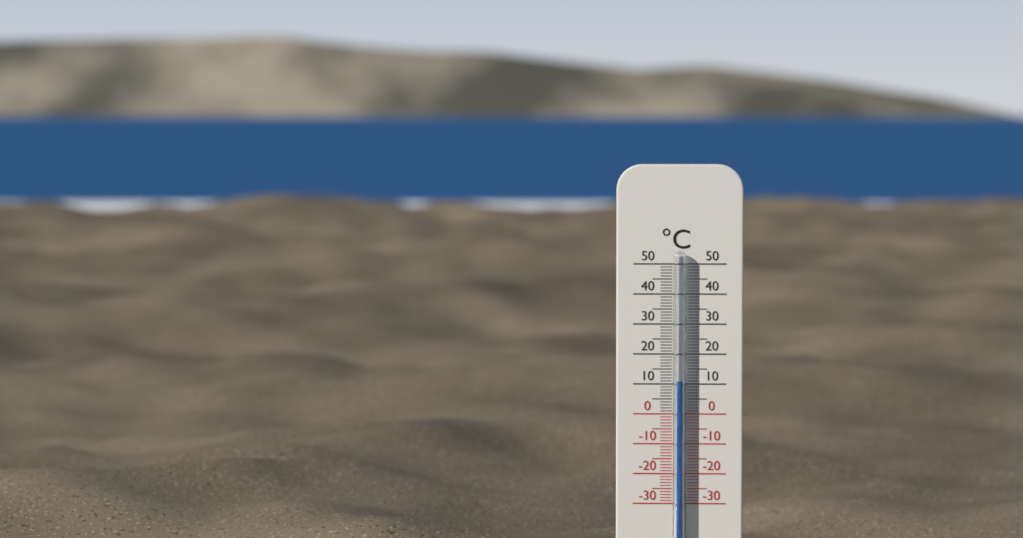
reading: 11 °C
